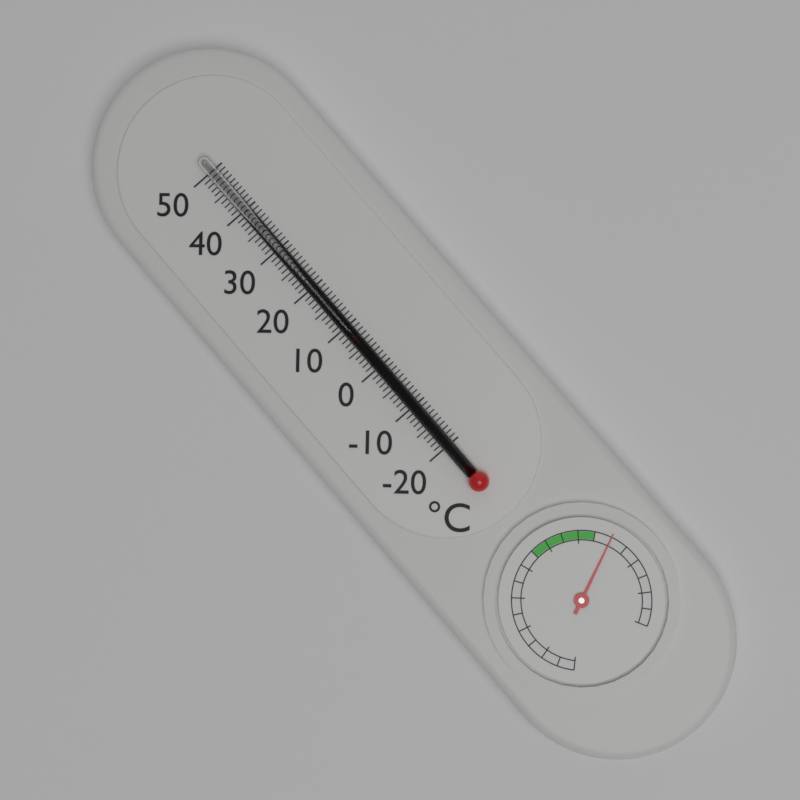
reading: 8 °C
